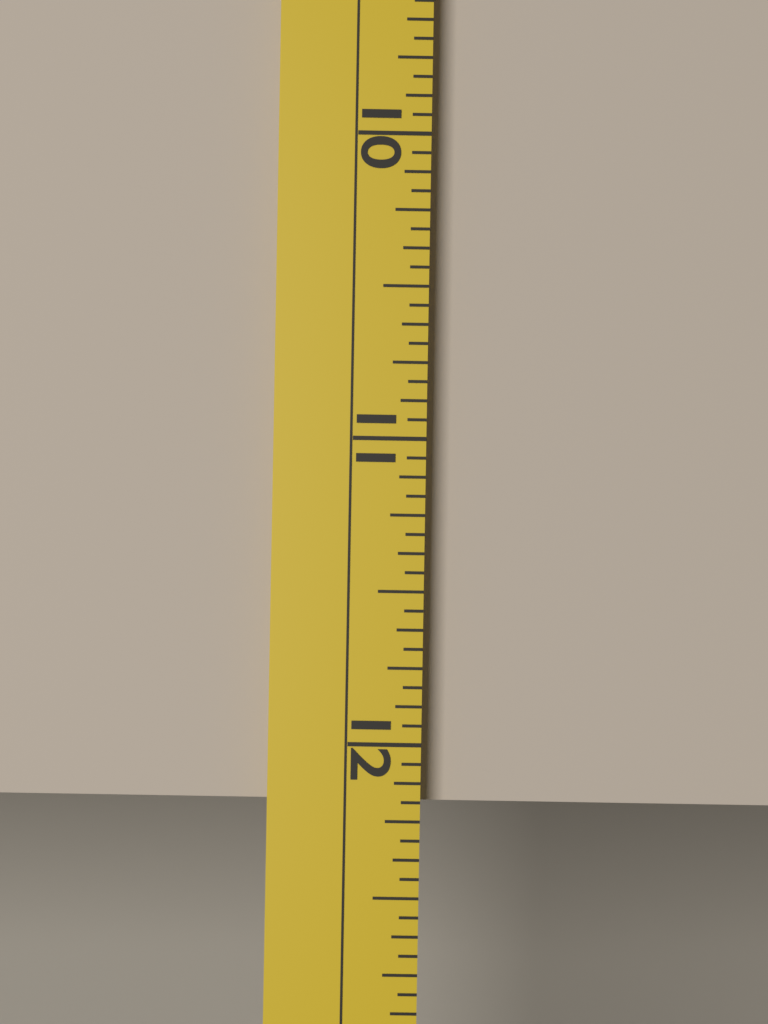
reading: 12.1875 (no unit)
